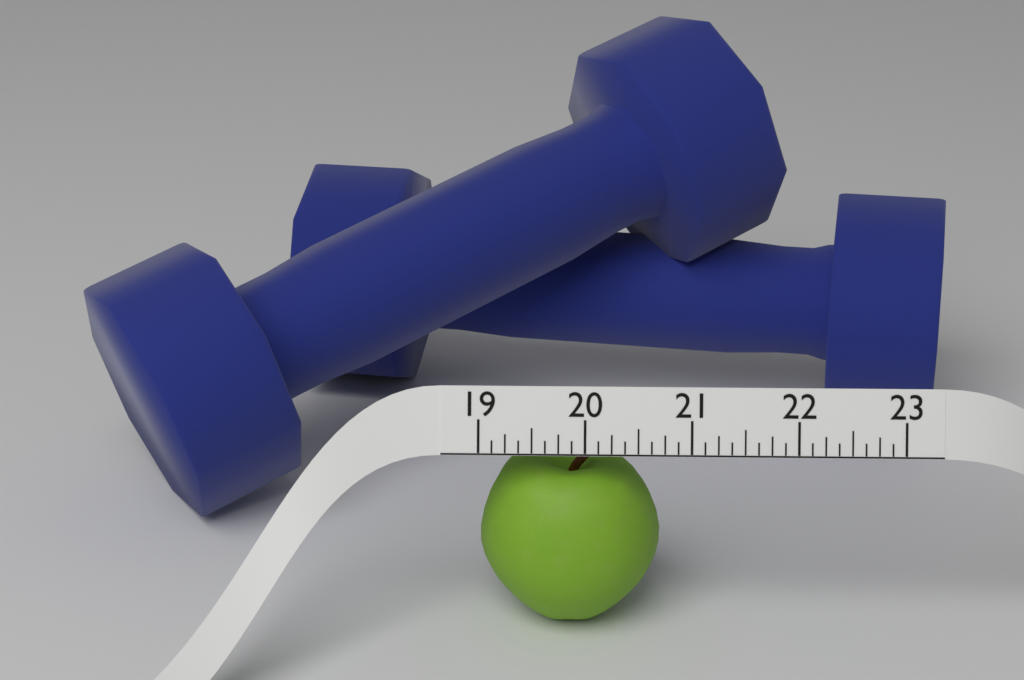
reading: 20.750 (no unit)
